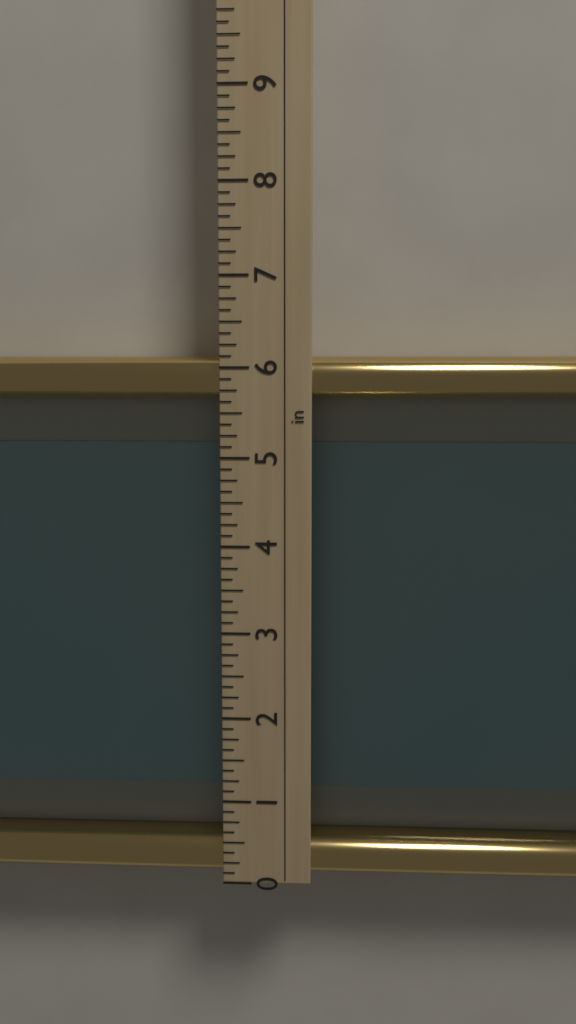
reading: 6.125 in
